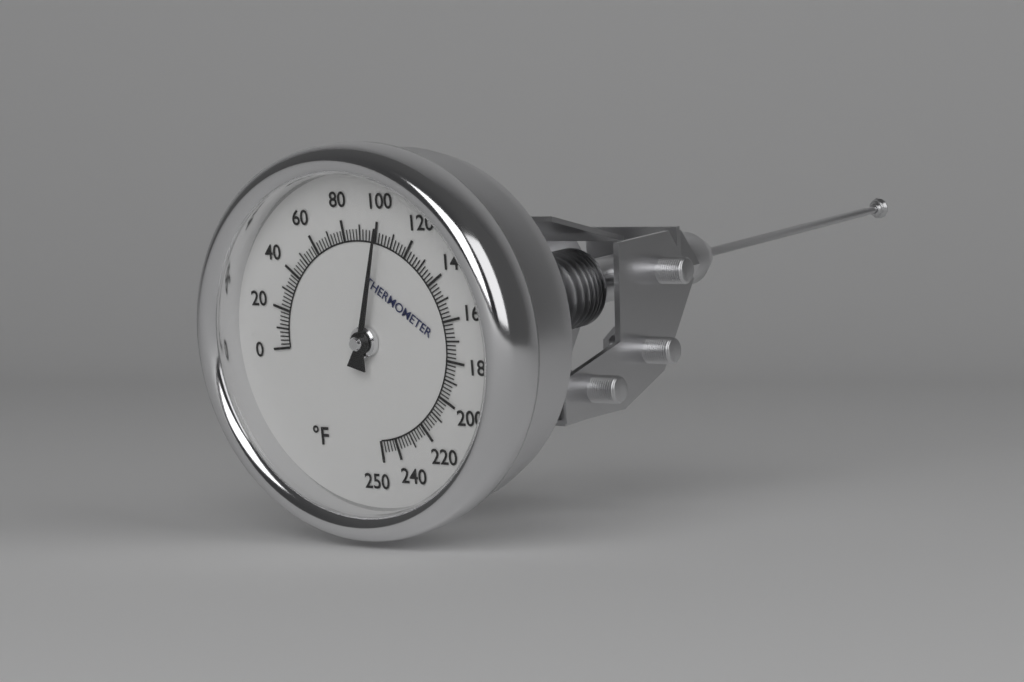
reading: 102 °F
